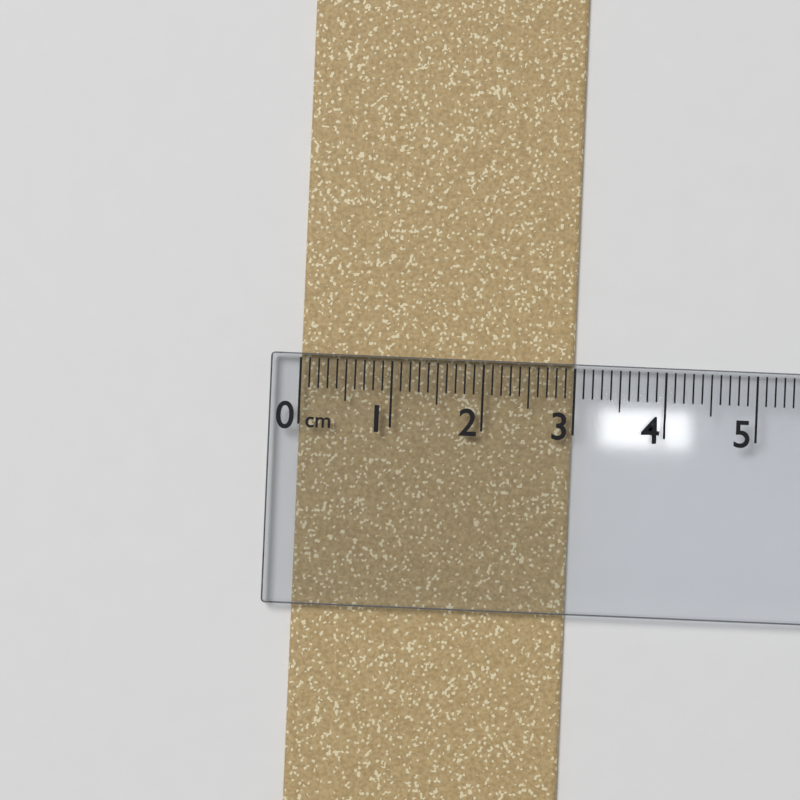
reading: 3.0 cm
